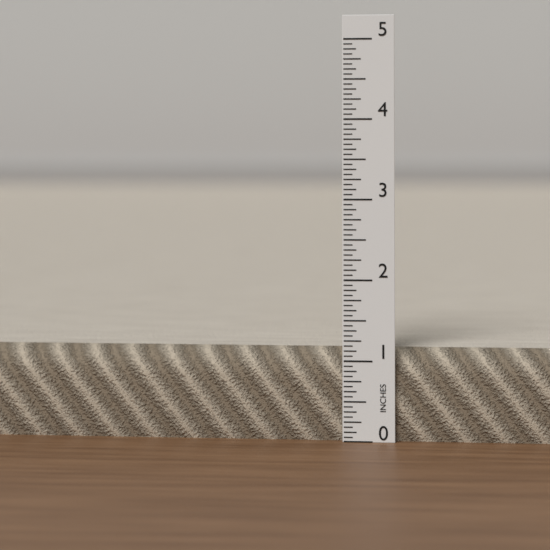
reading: 1.1250 in
